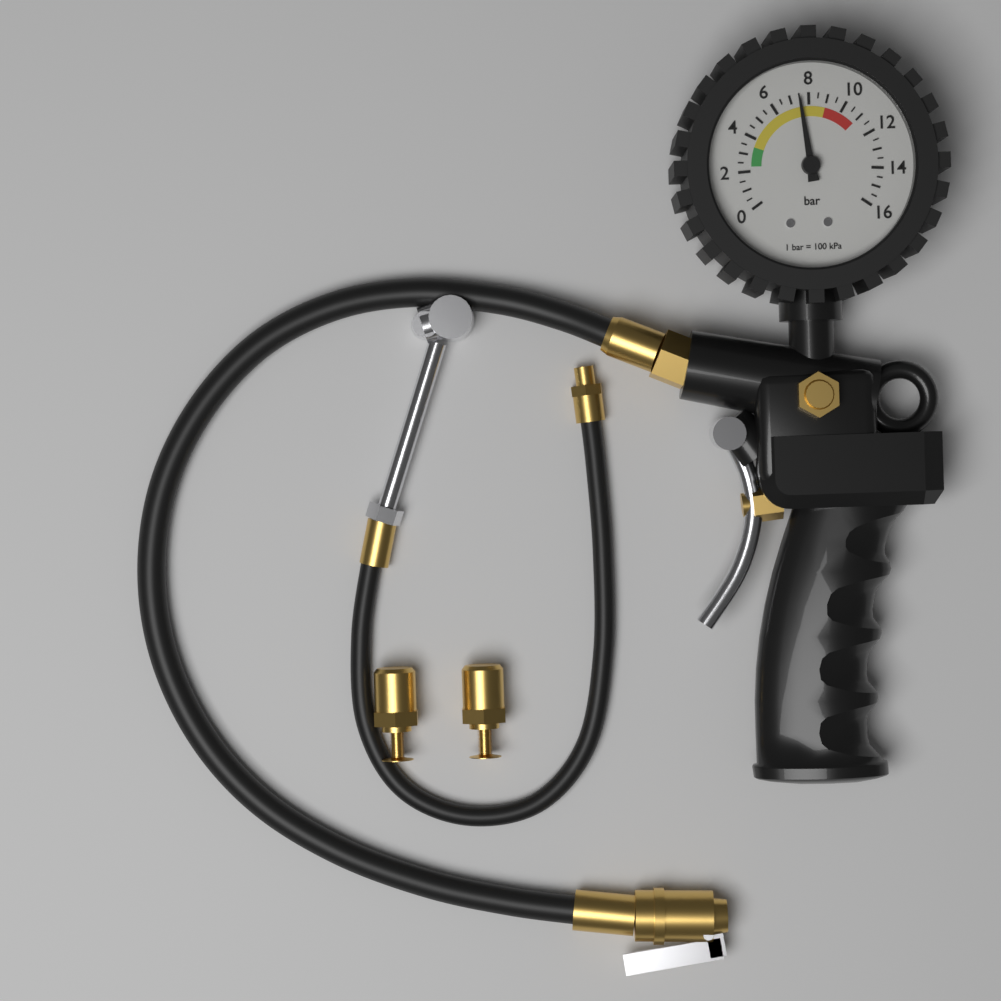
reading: 7.5 bar
